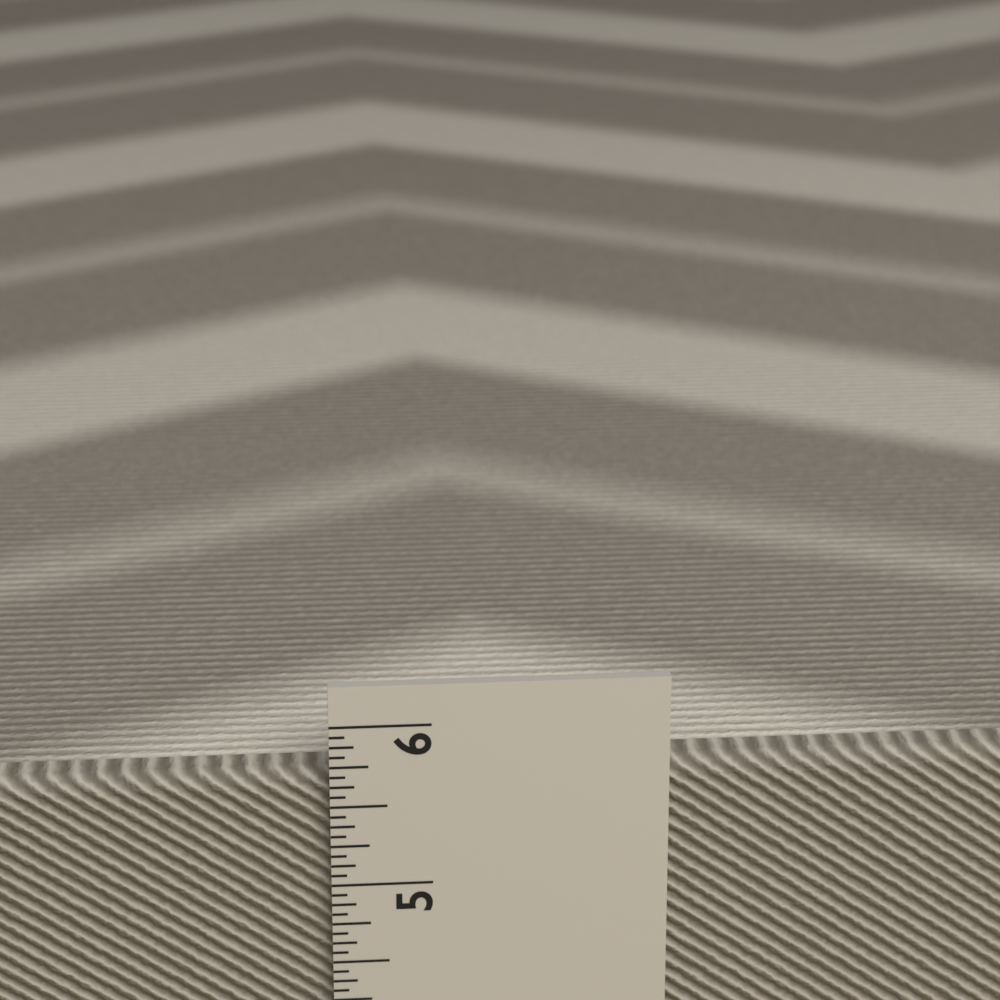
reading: 5.6875 in
